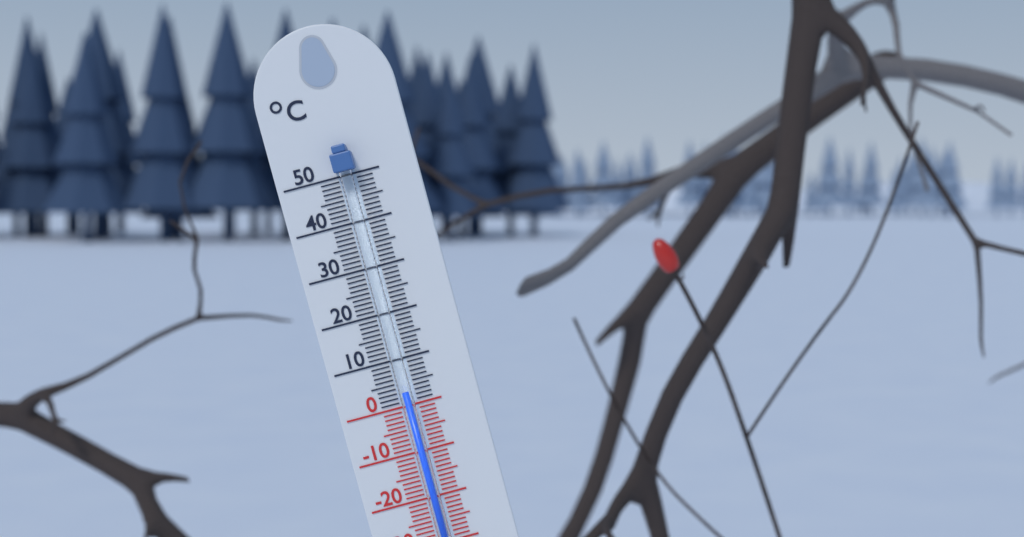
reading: 3 °C
